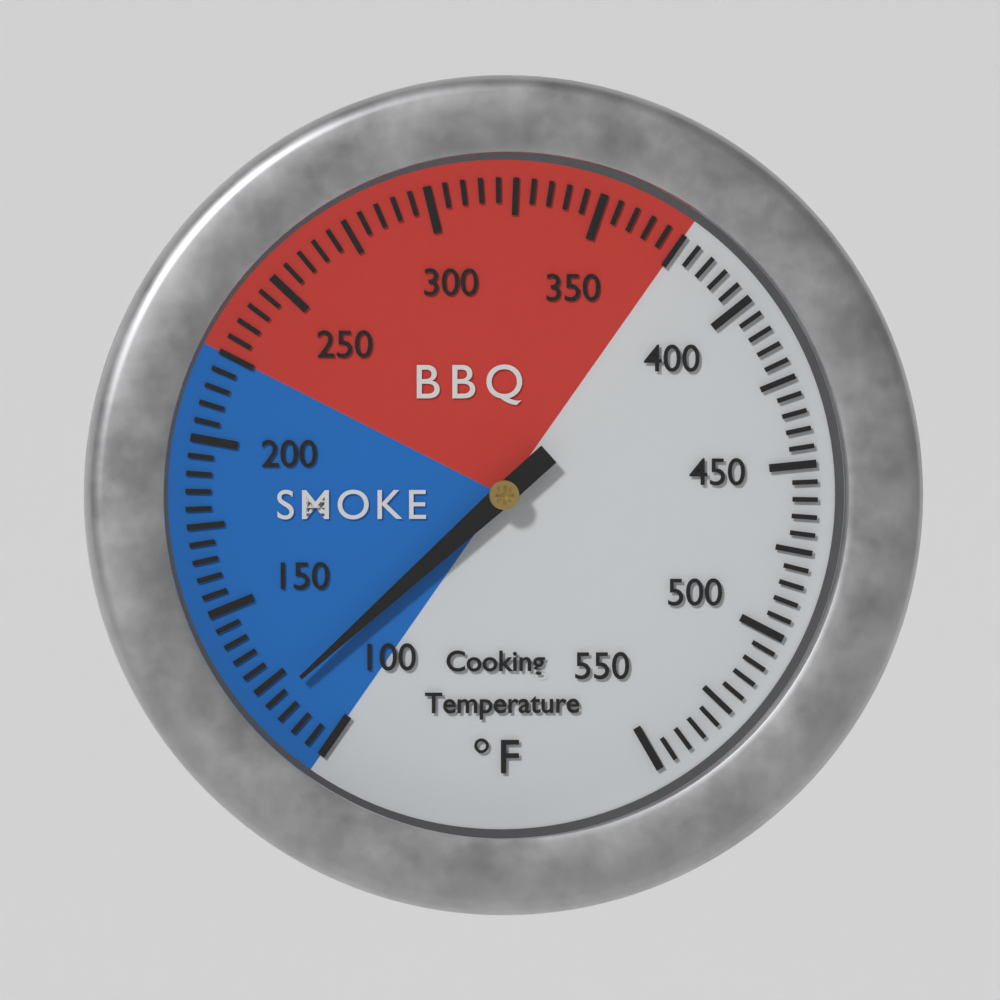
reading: 120 °F
